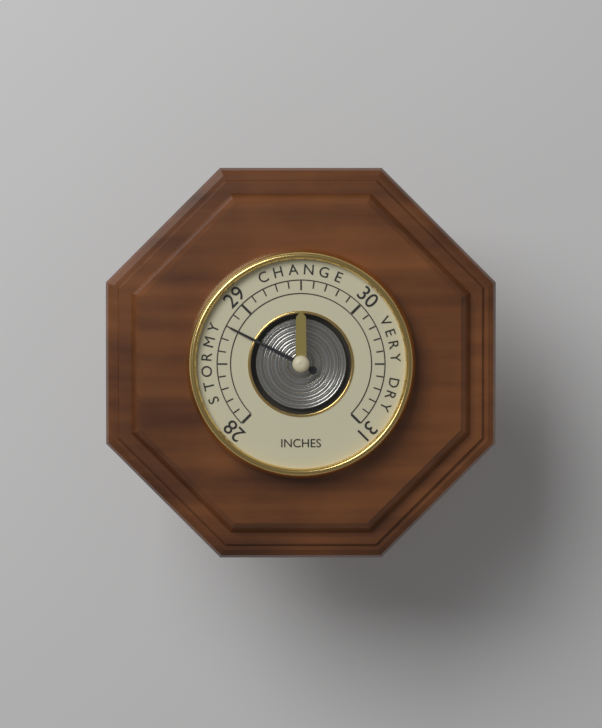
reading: 28.8 inches
